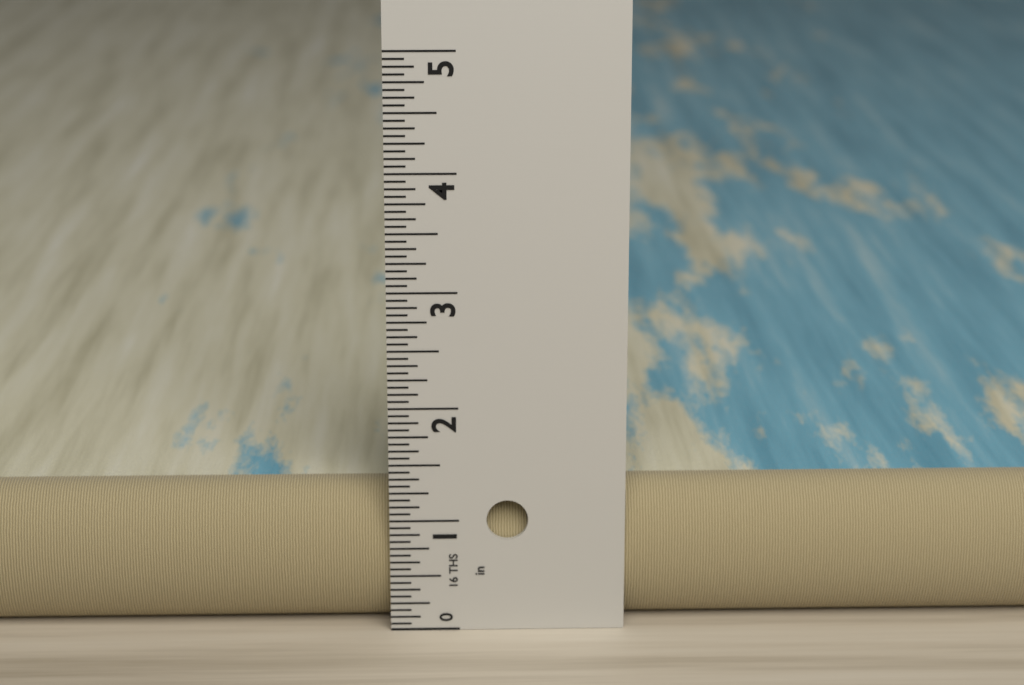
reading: 1.2500 in
